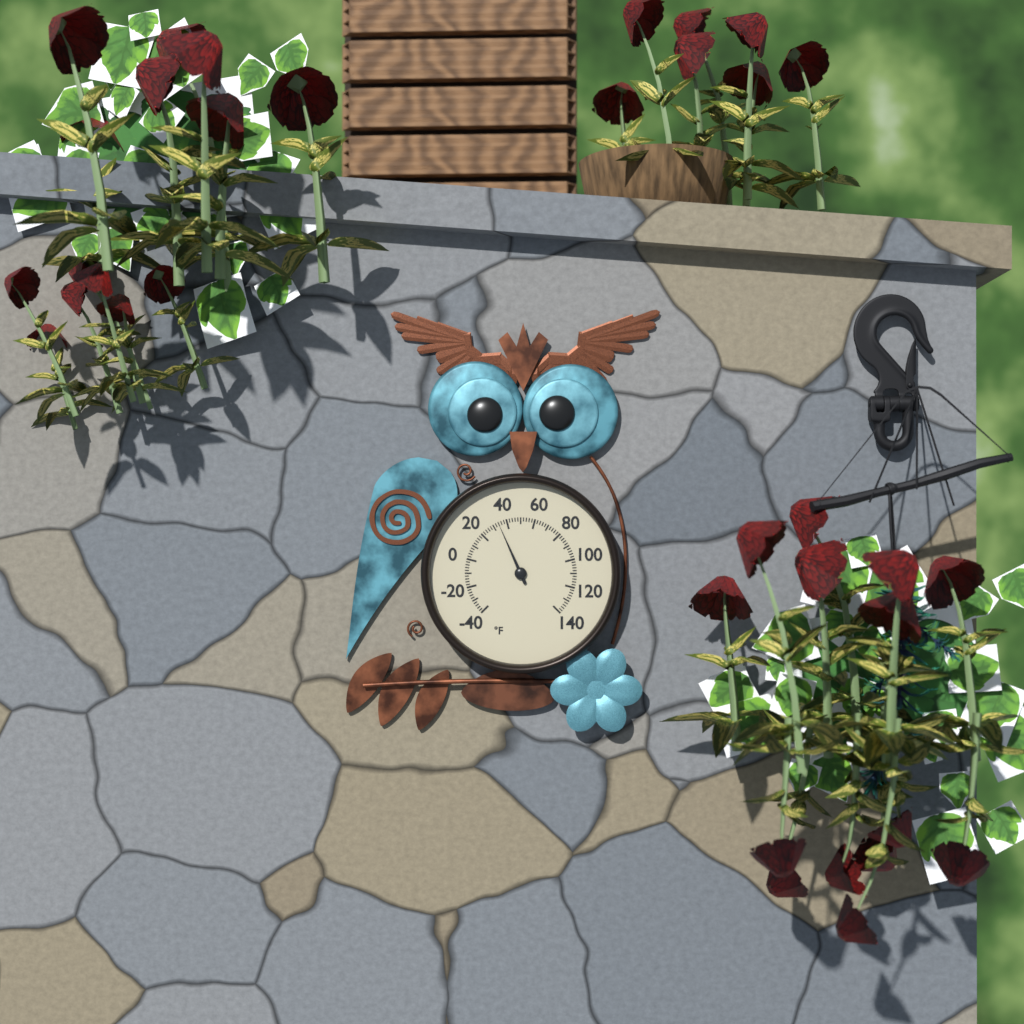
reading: 34 °F
